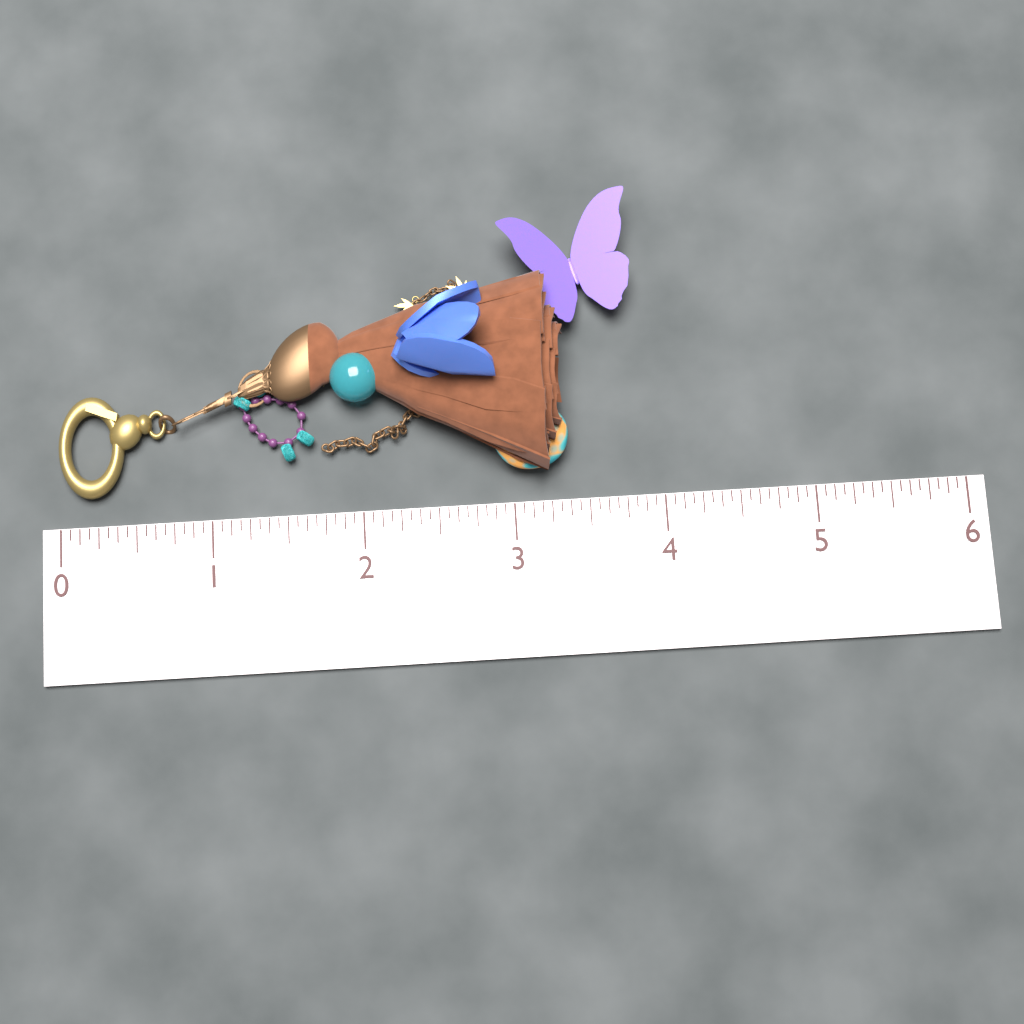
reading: 3.3750 (no unit)
